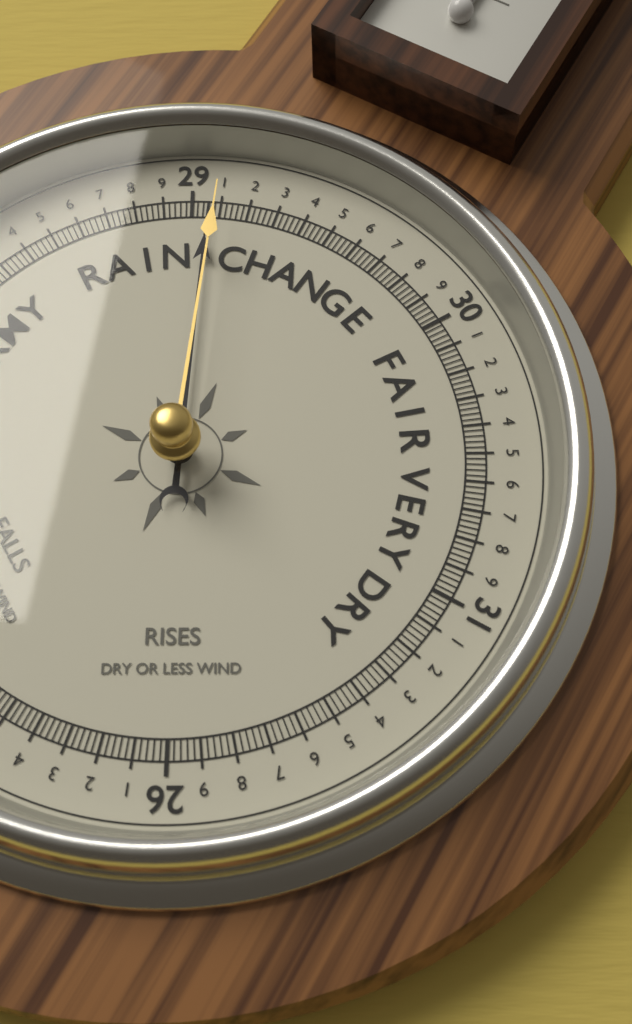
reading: 29.06 (no unit)
